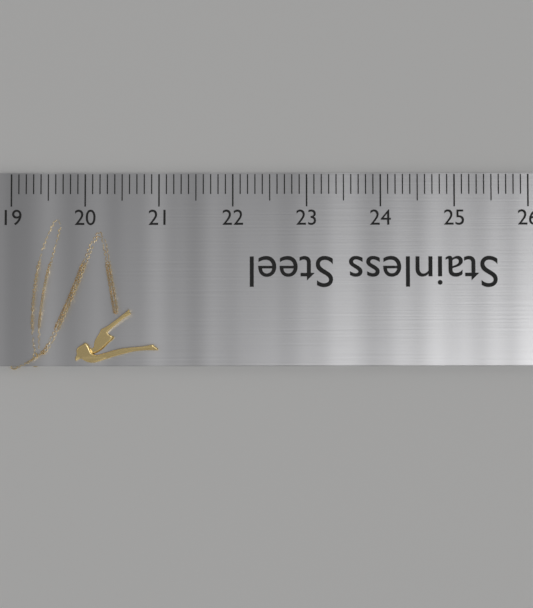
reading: 21.0 (no unit)
